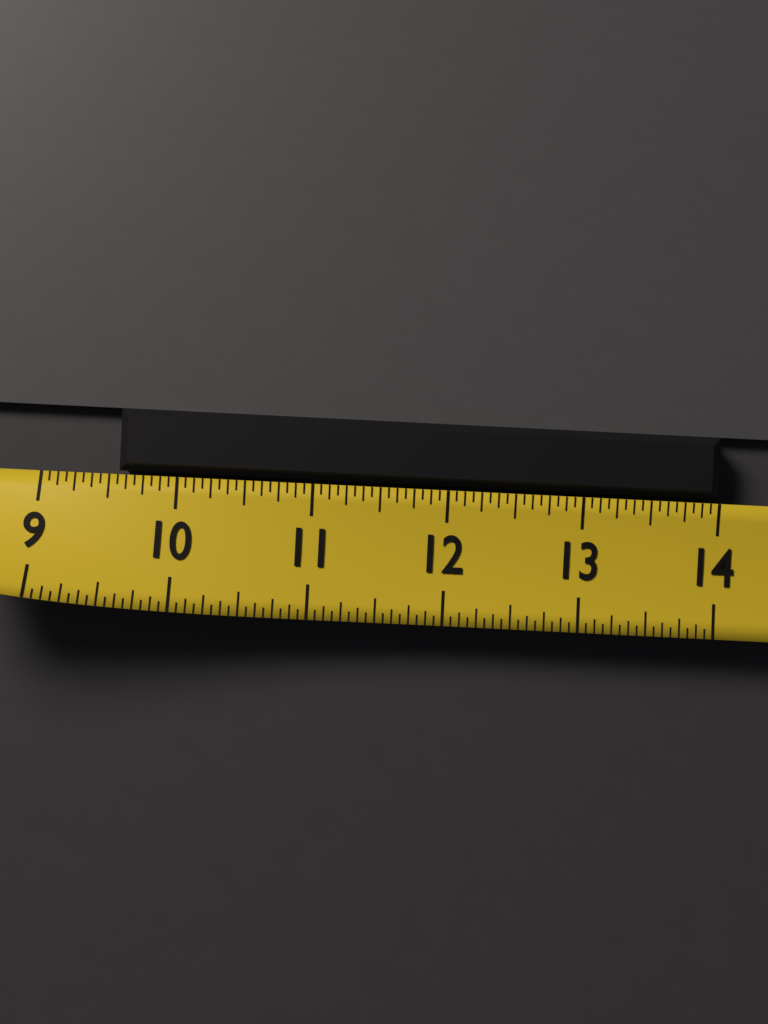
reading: 9.5625 (no unit)
